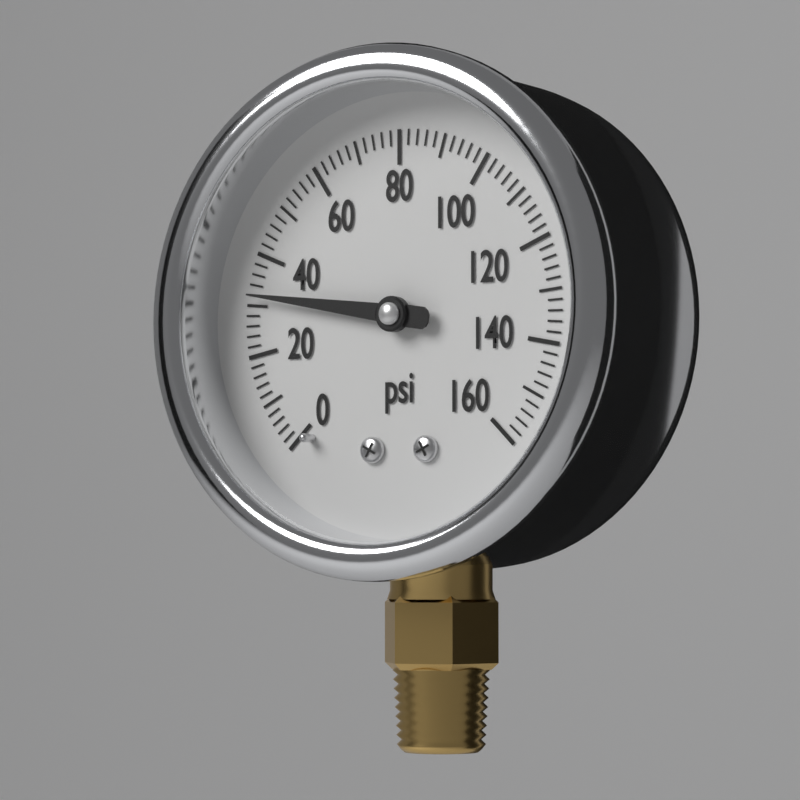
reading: 32 psi
